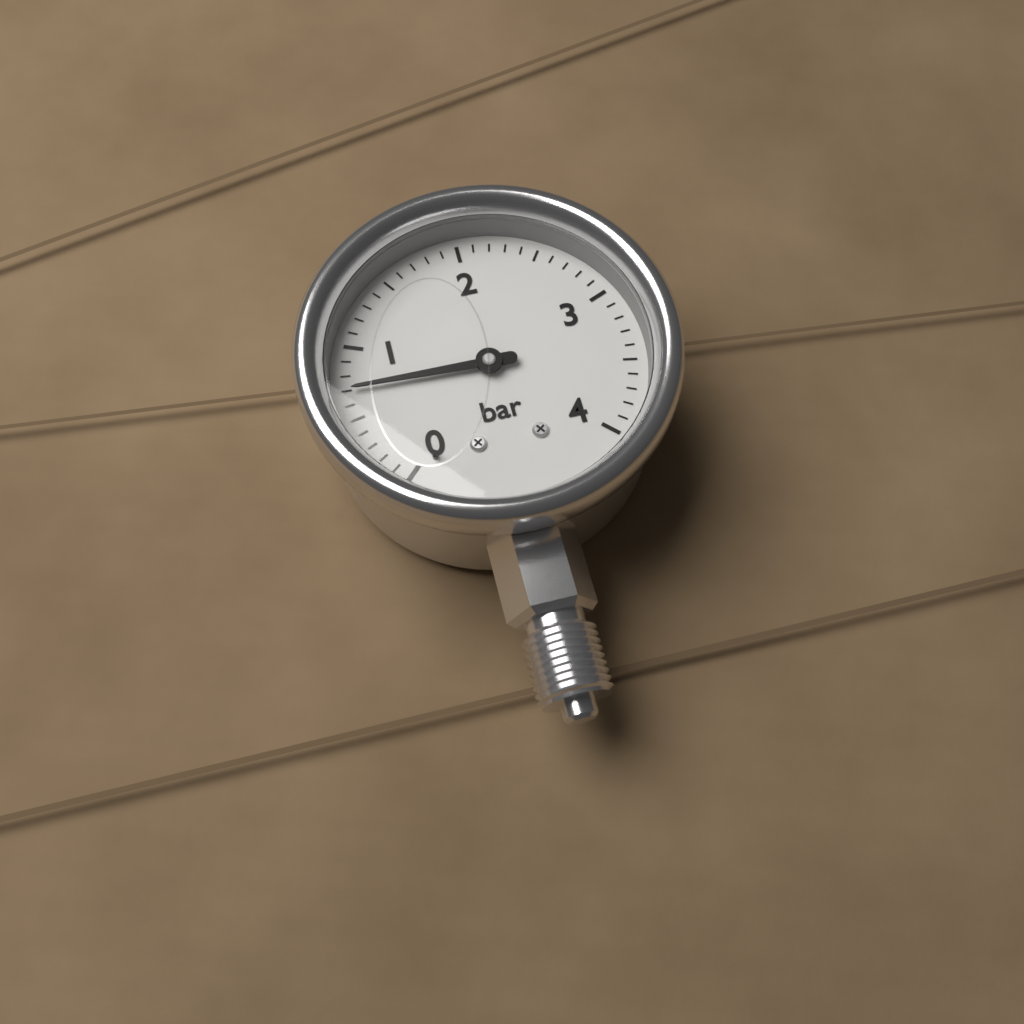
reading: 0.7 bar
